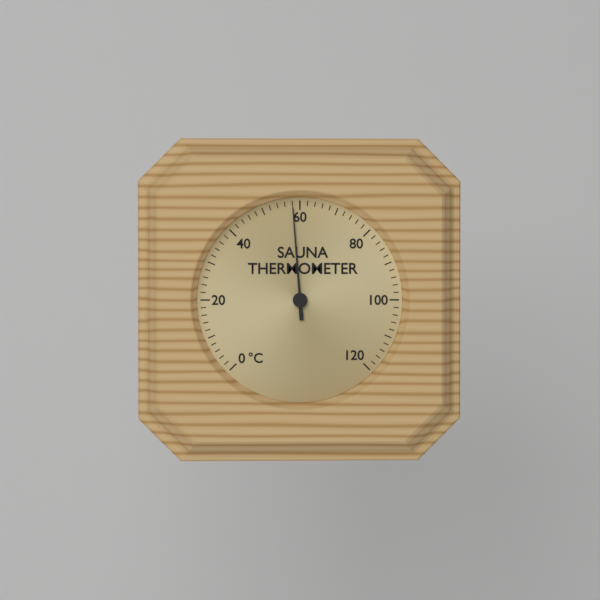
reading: 58 °C
